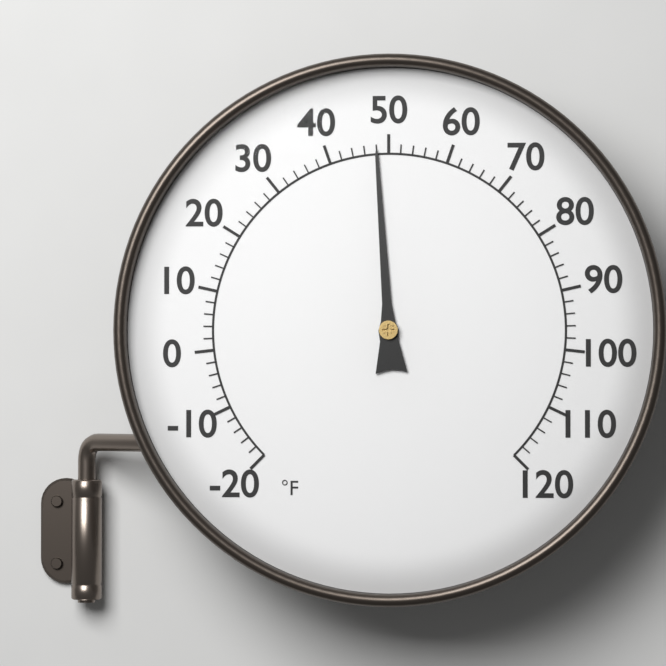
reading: 48 °F
